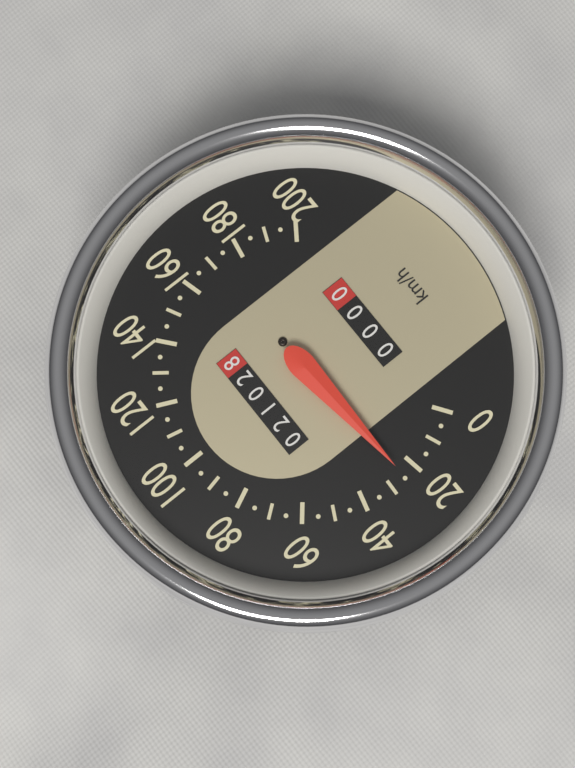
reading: 25 km/h
